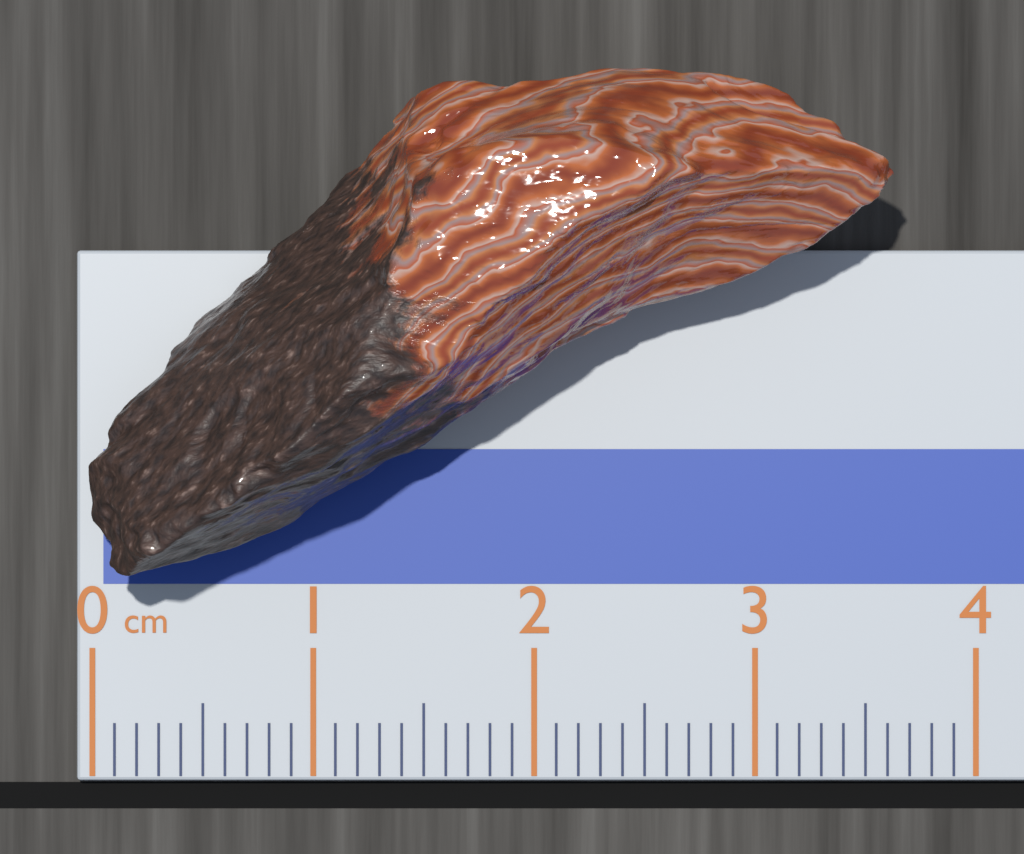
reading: 3.6 cm
